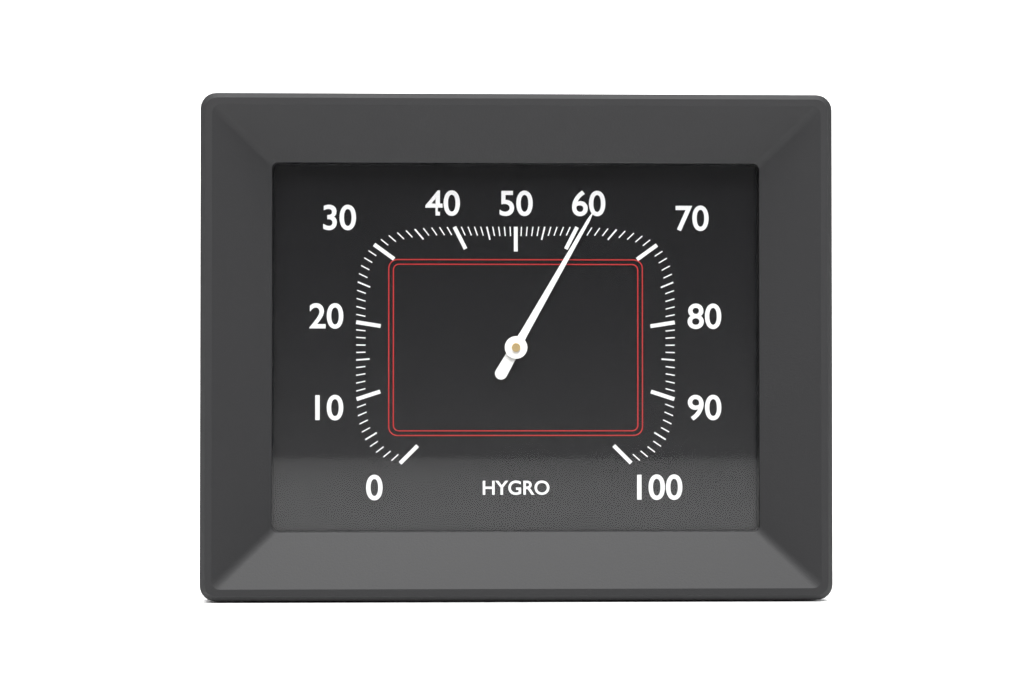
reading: 61 %
